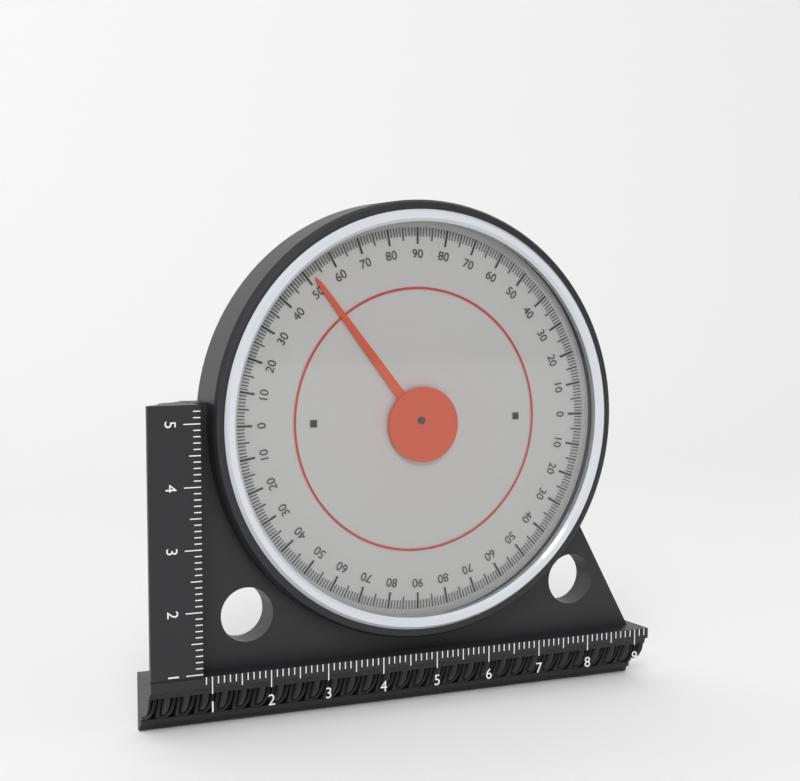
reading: 52 (no unit)
